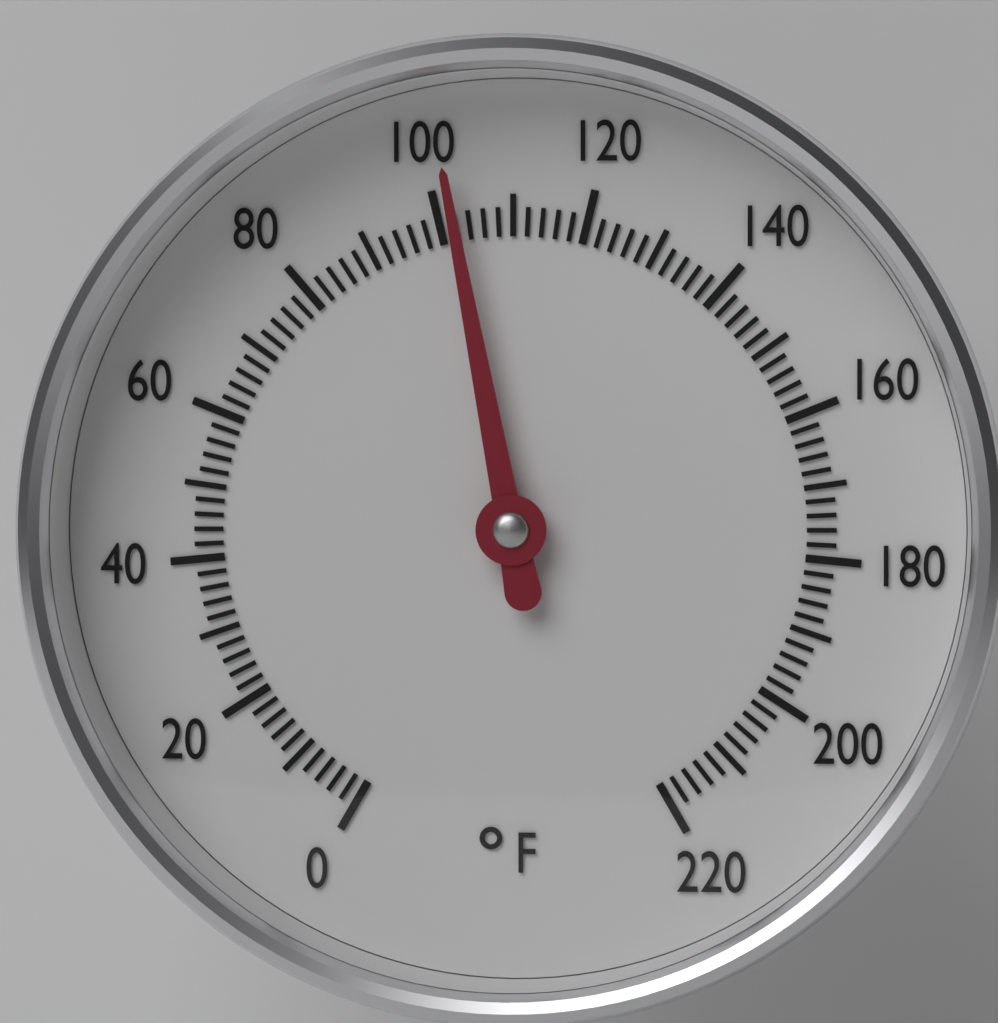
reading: 102 °F
